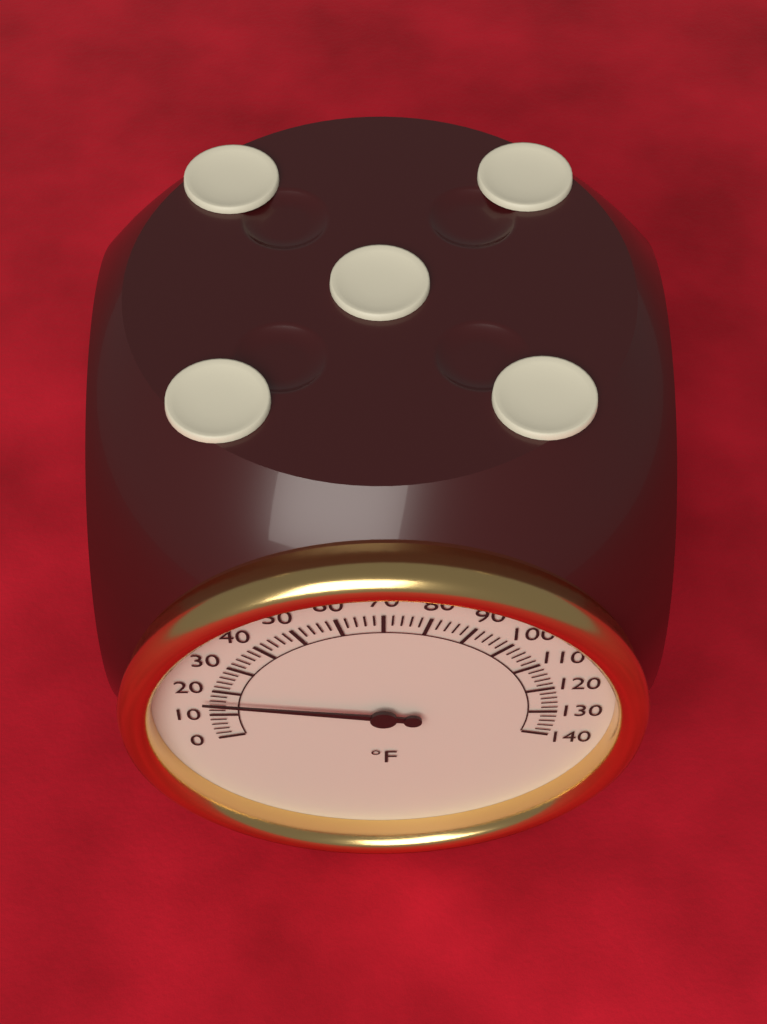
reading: 16 °F
